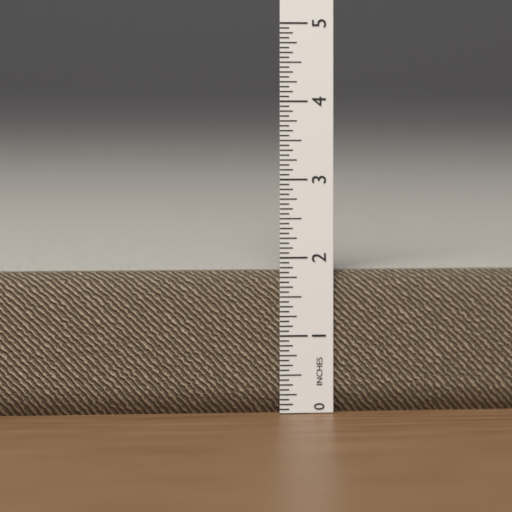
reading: 1.8125 in
